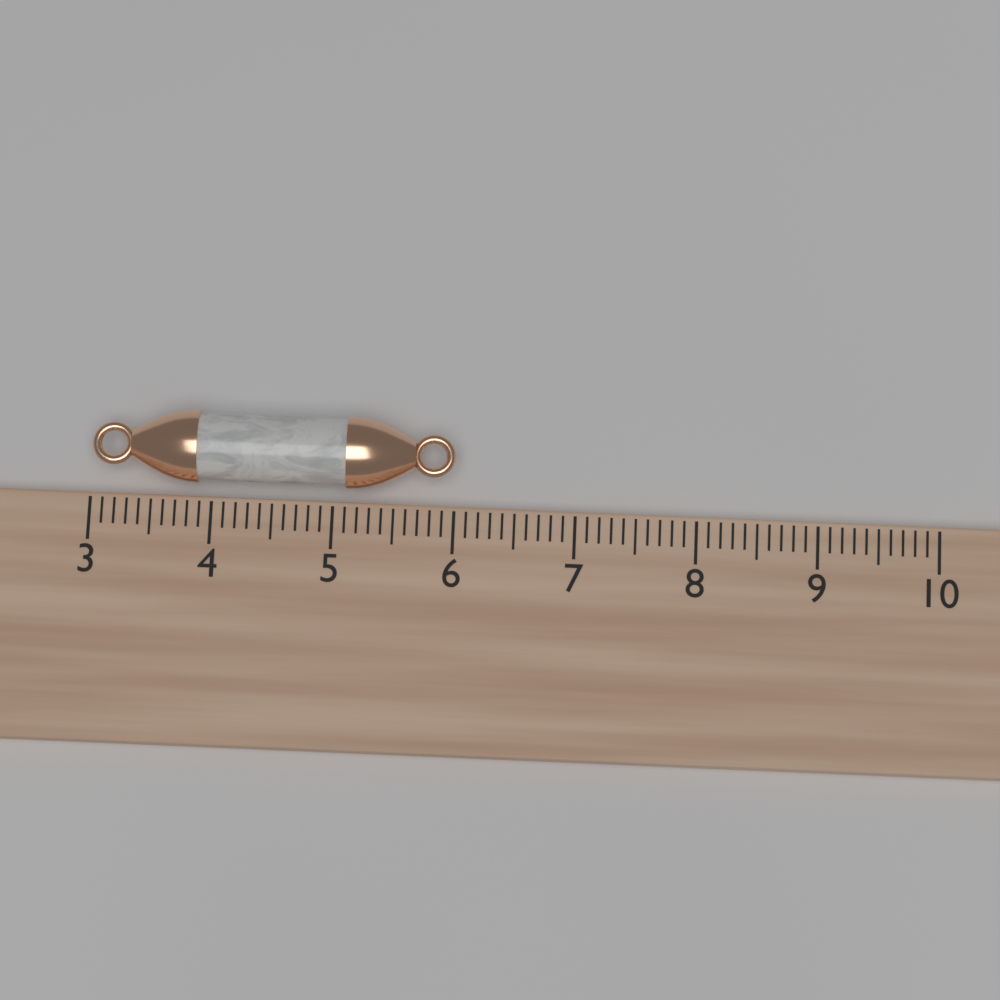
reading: 6.0 (no unit)
